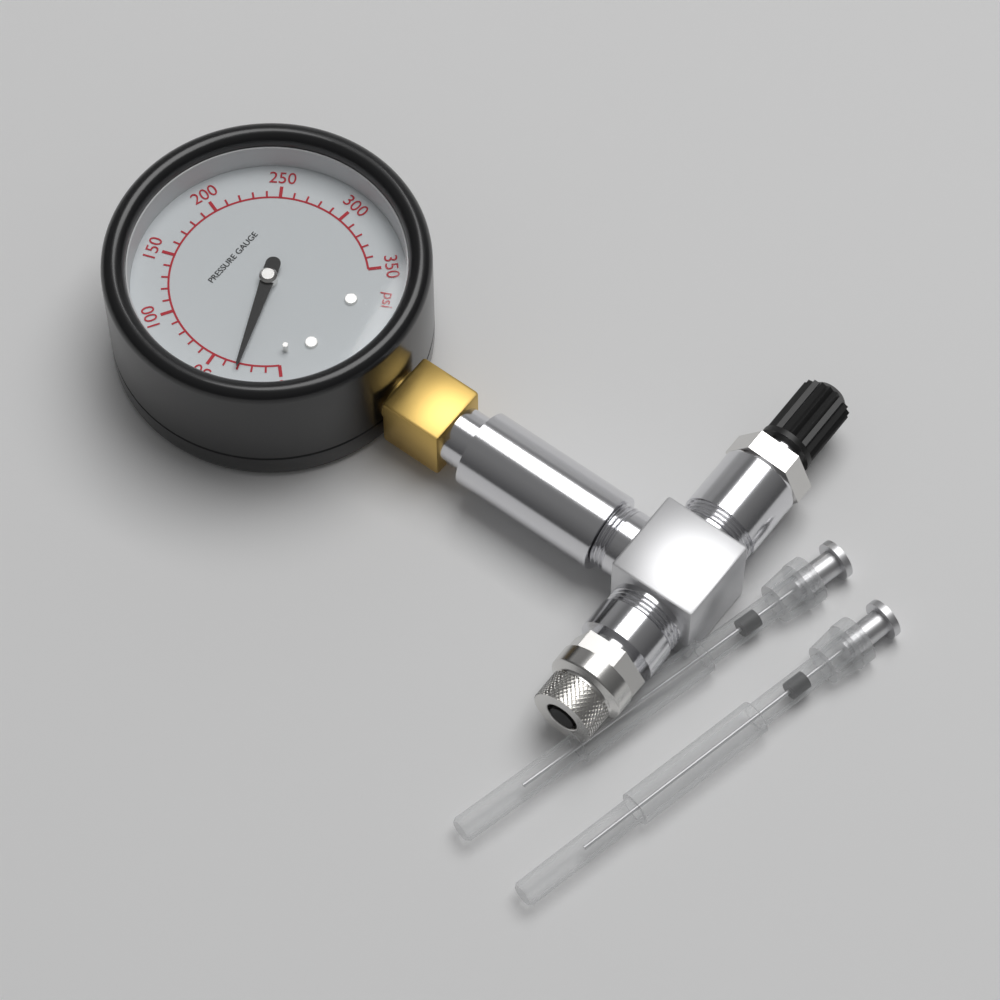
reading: 30 psi
